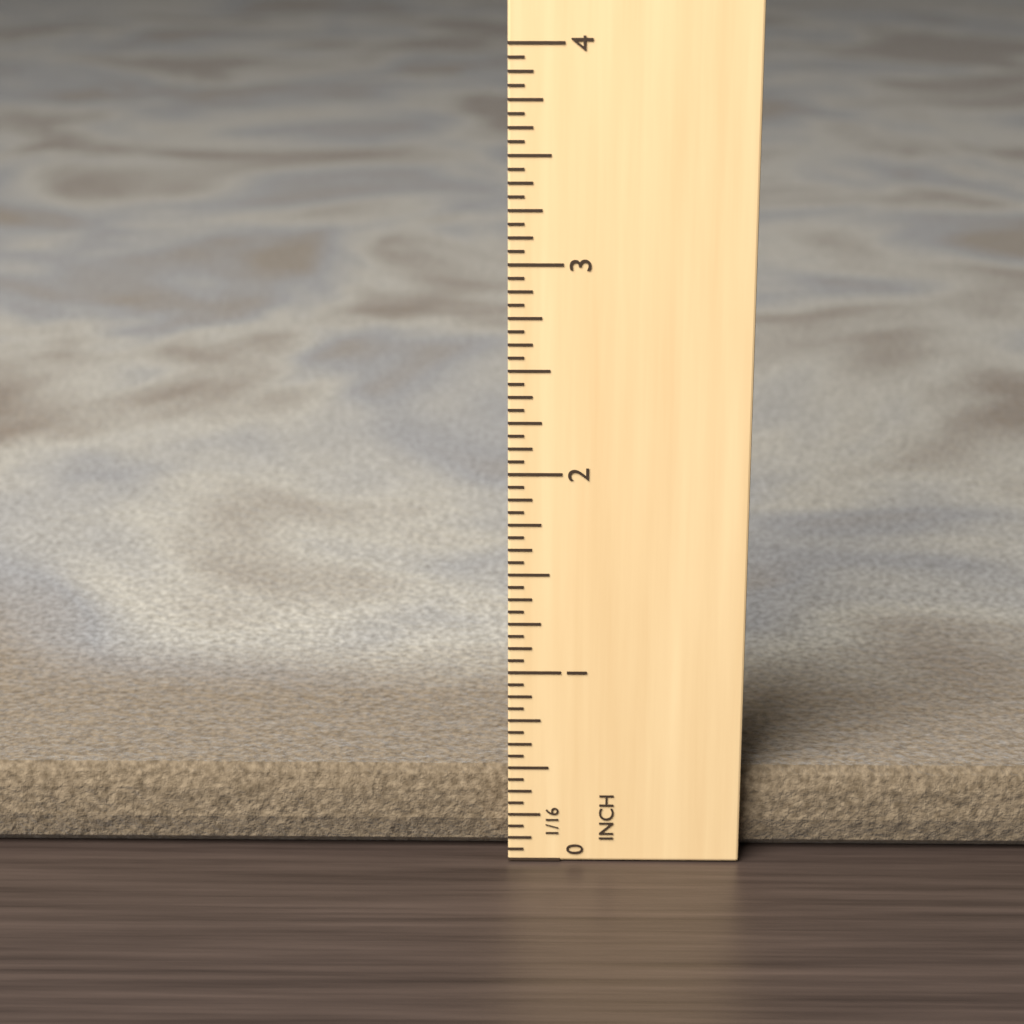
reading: 0.4375 in
